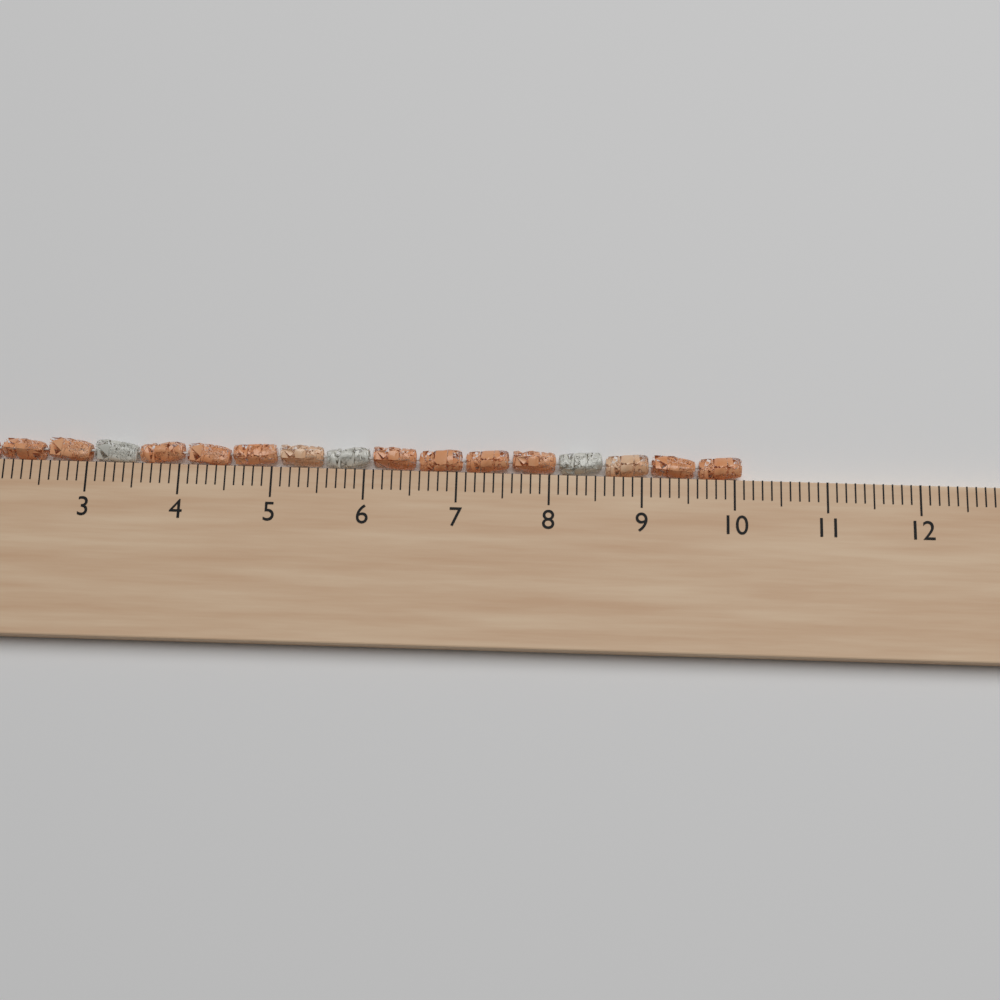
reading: 10.1 cm
